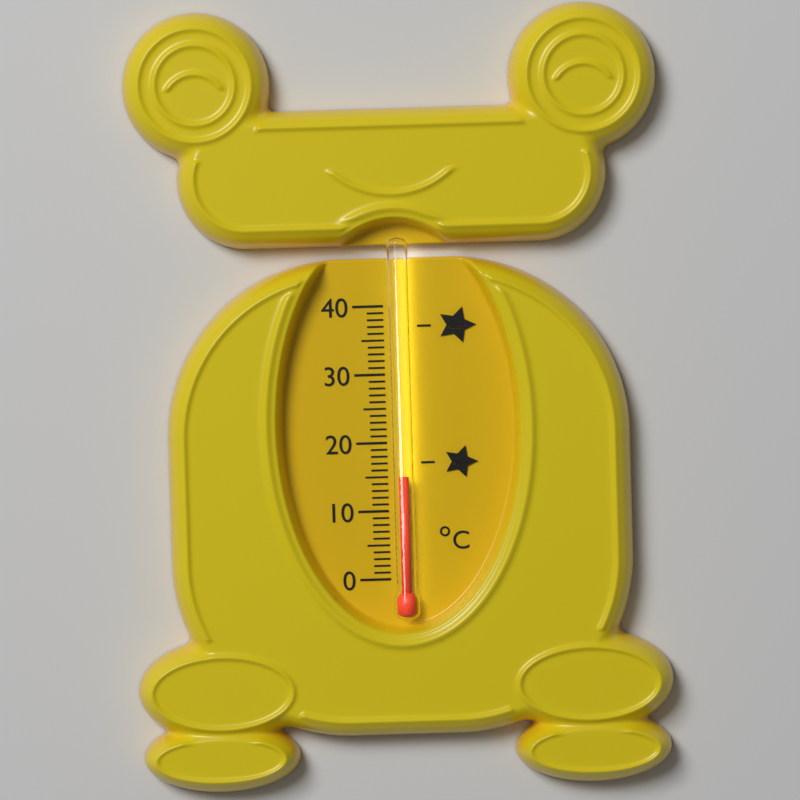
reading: 15 °C
